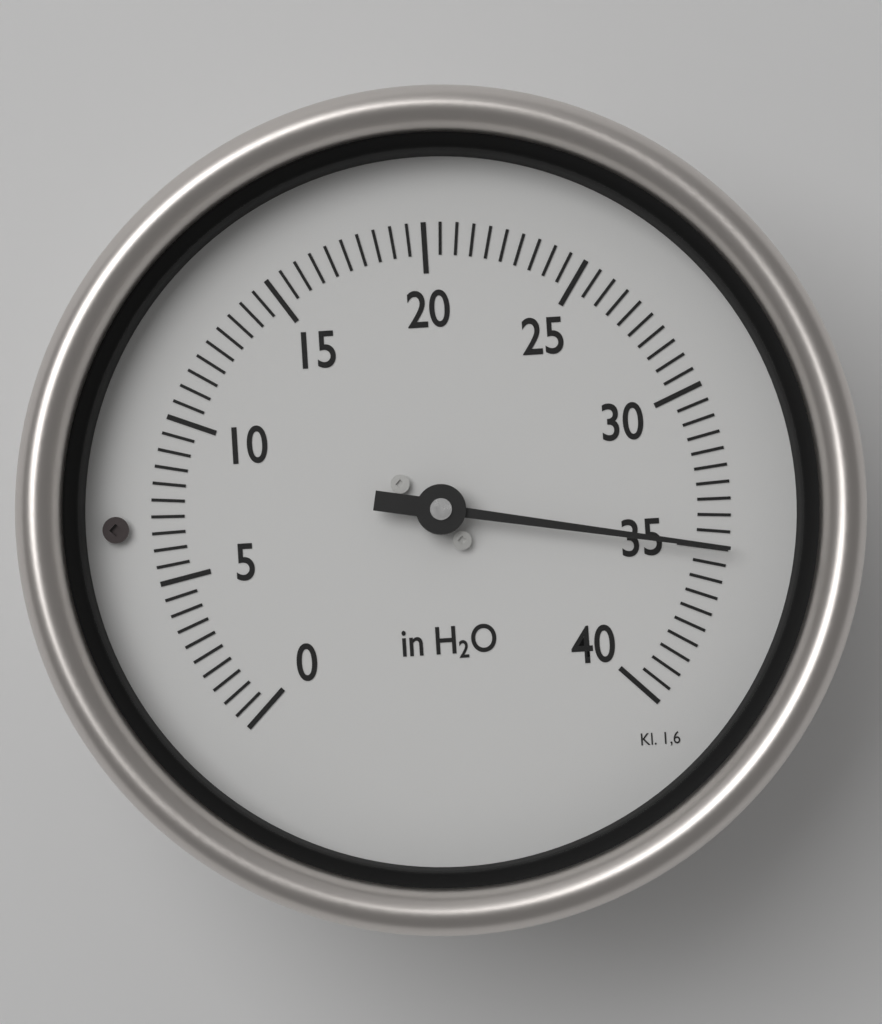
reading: 35.0 in H2O
